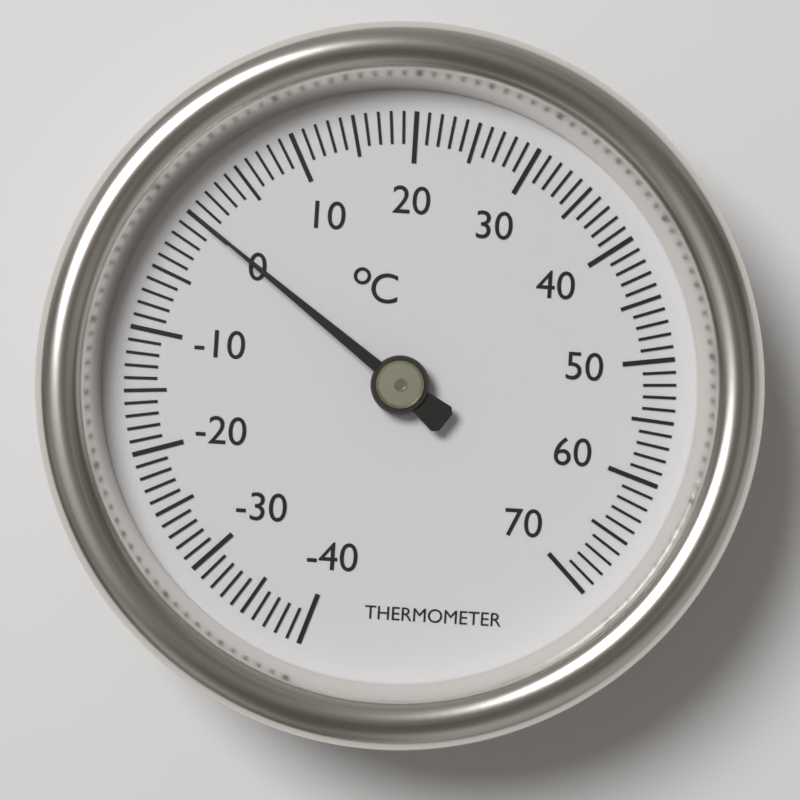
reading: 0 °C
